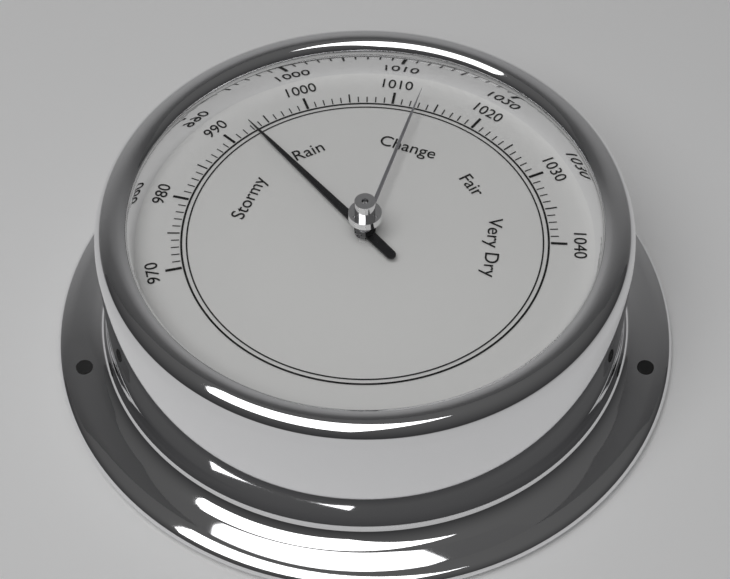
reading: 993 (no unit)
